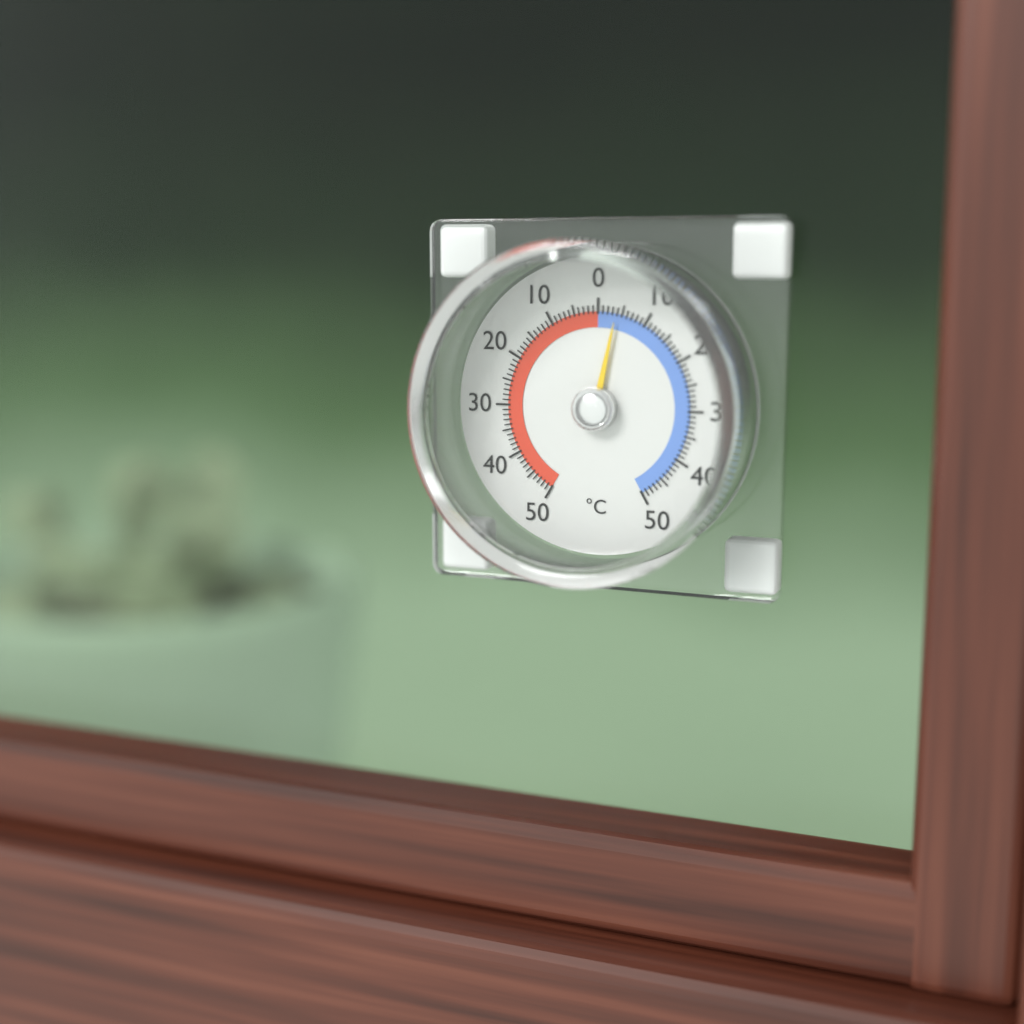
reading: -4 °C
